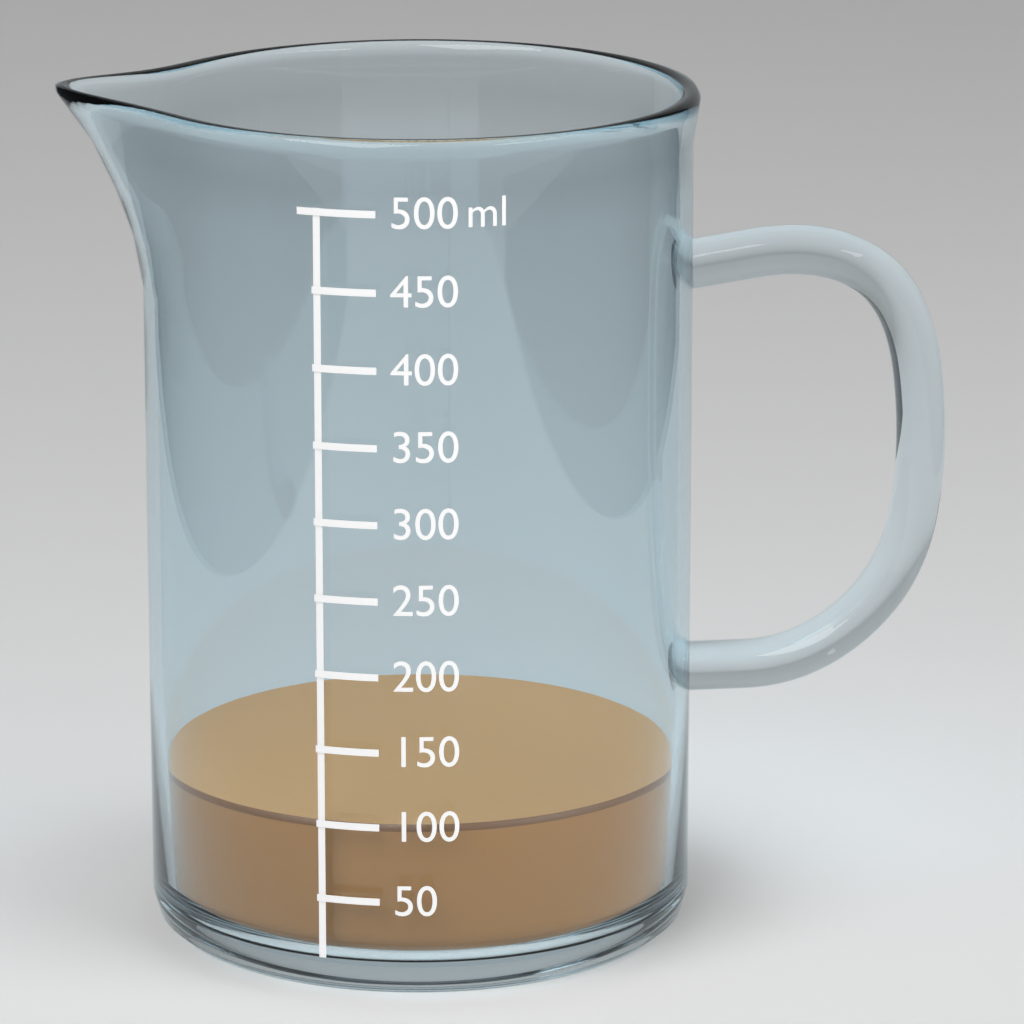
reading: 100 ml
